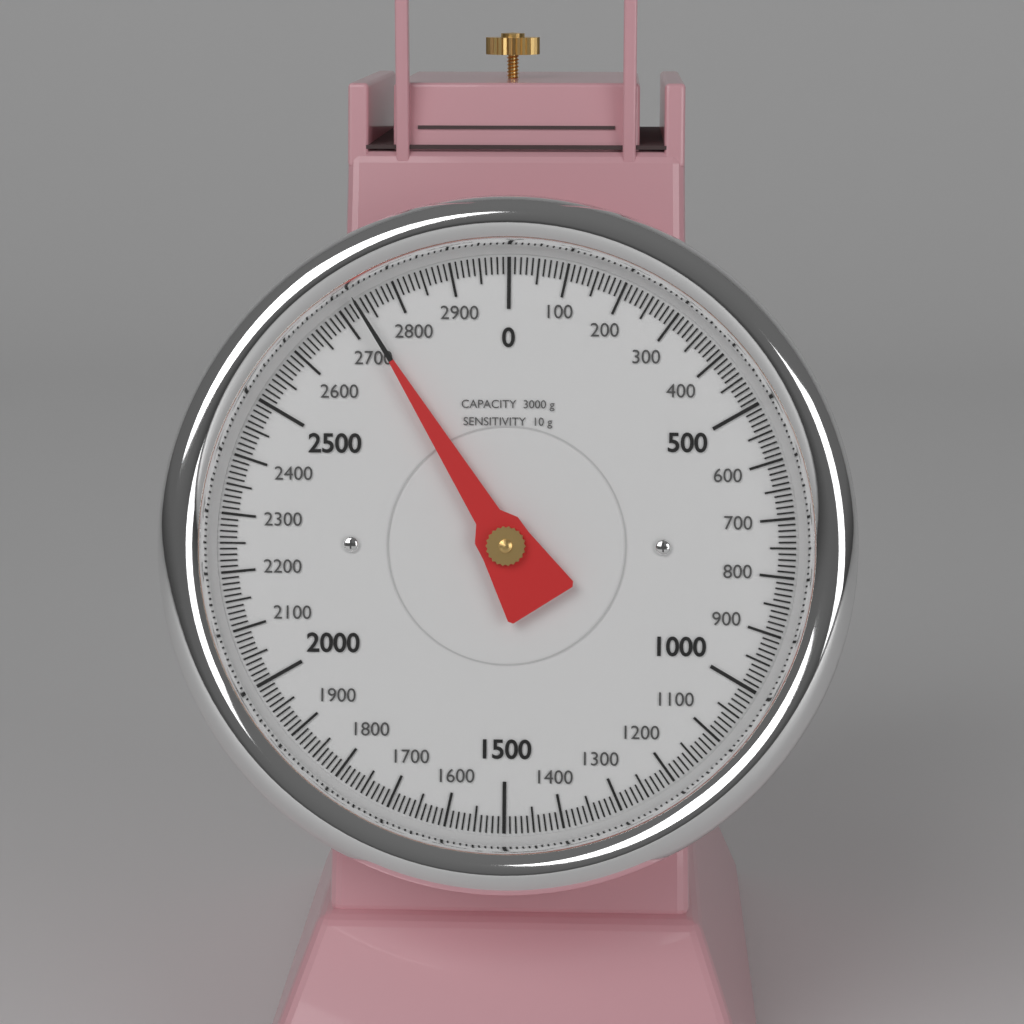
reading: 2730 g
